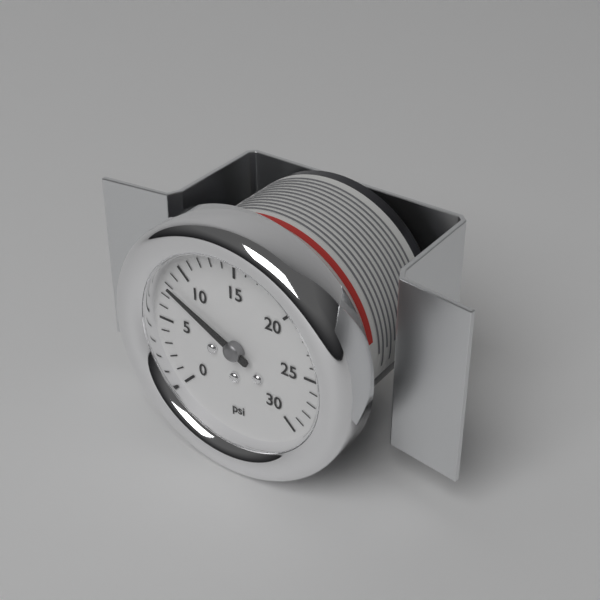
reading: 8 psi
